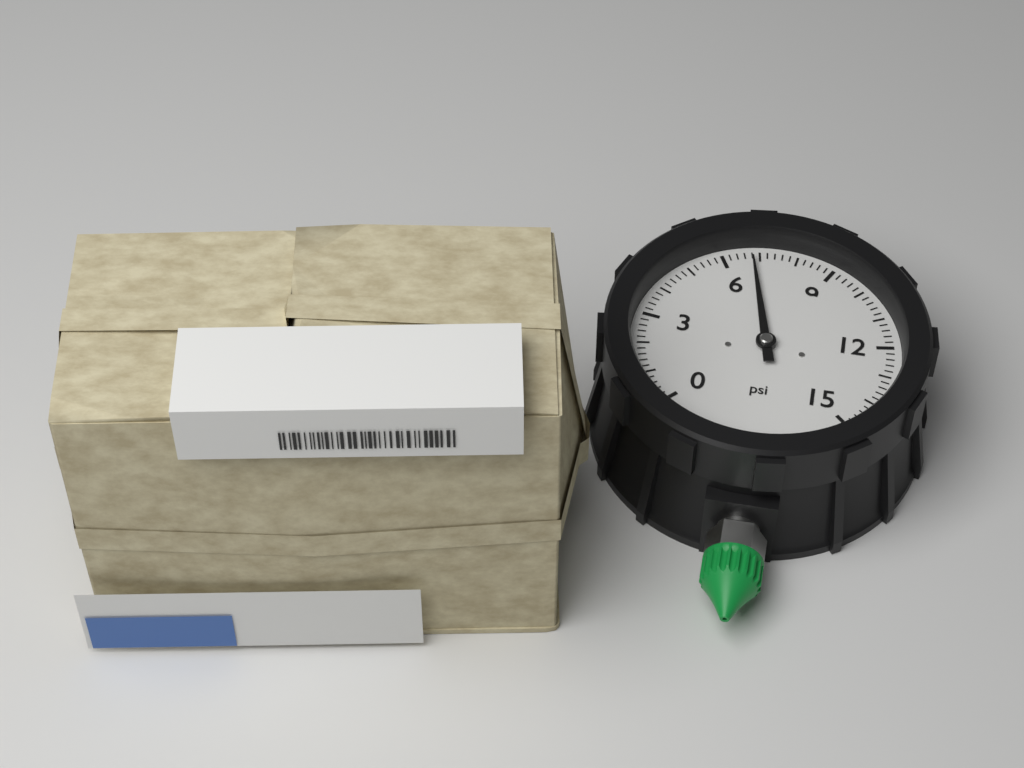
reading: 6.8 psi
